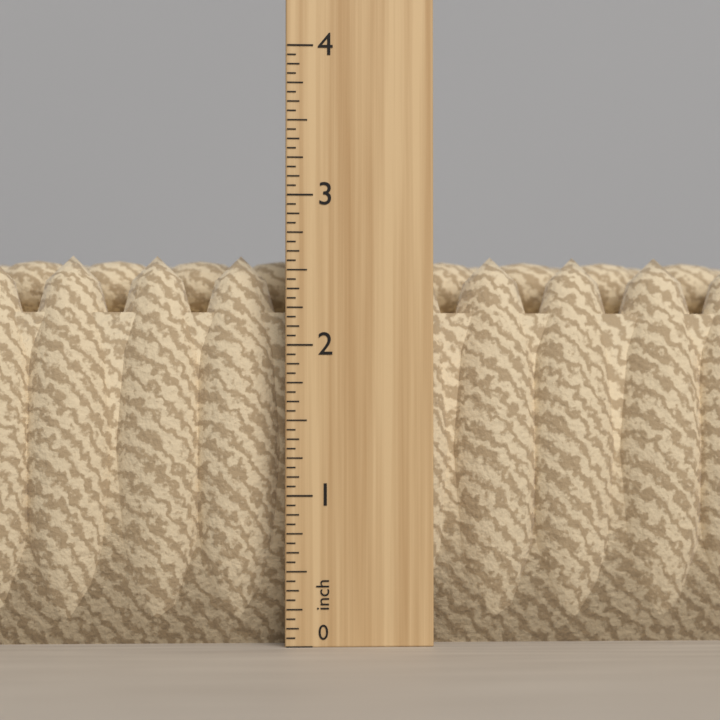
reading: 2.6250 in
